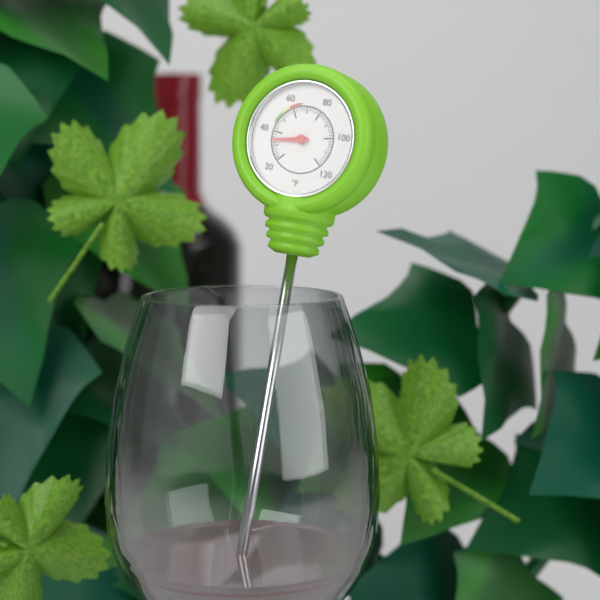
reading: 34 °F
